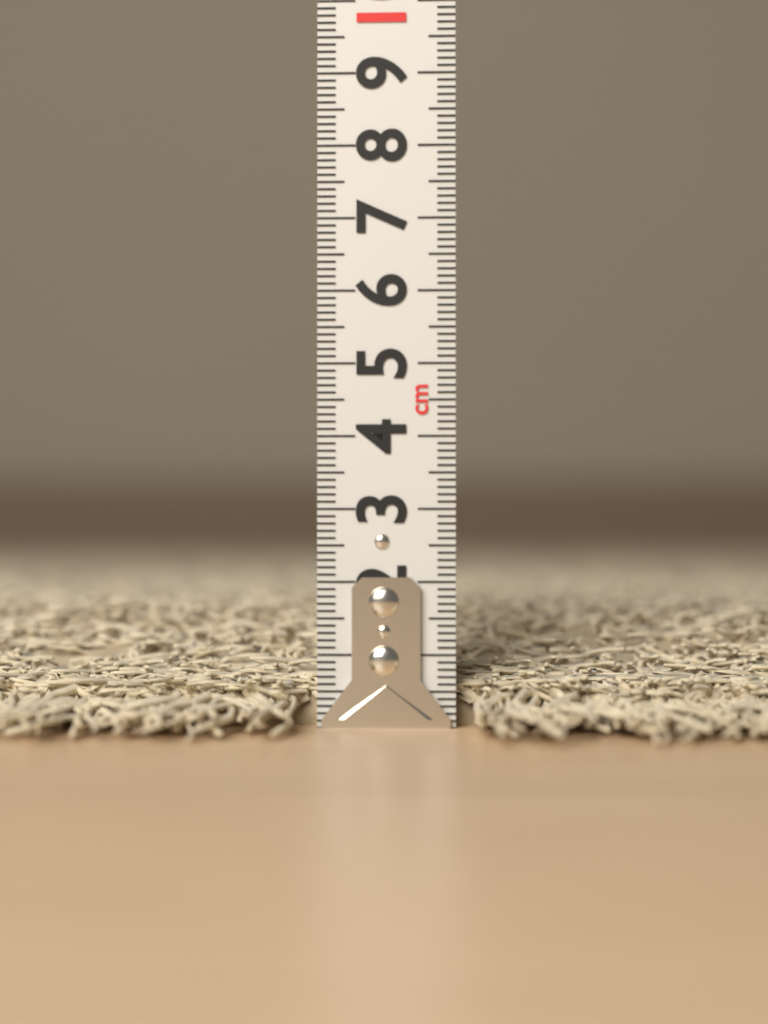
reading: 1.7 cm
